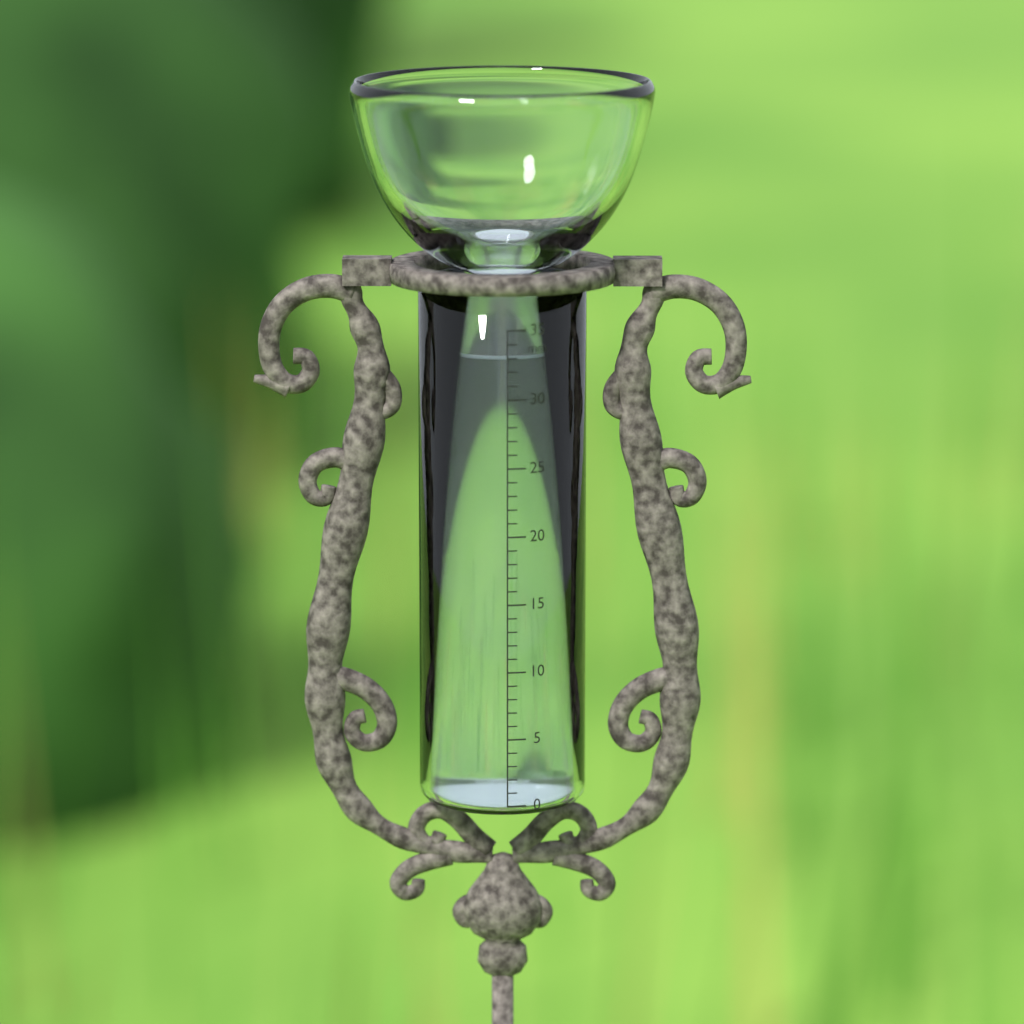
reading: 33 mm
